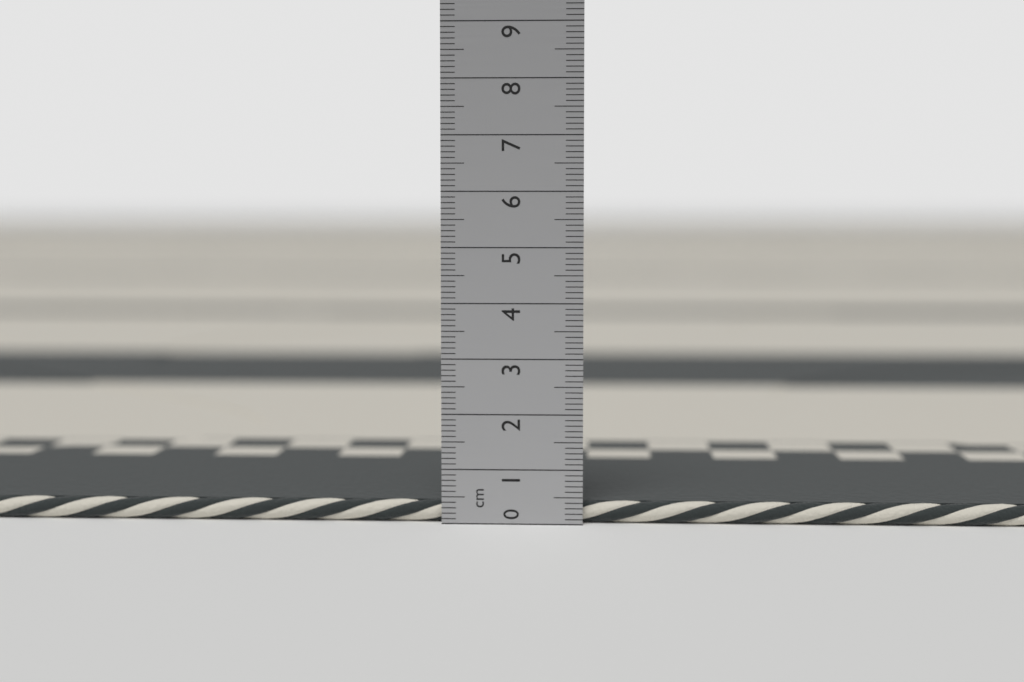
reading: 0.4 cm
